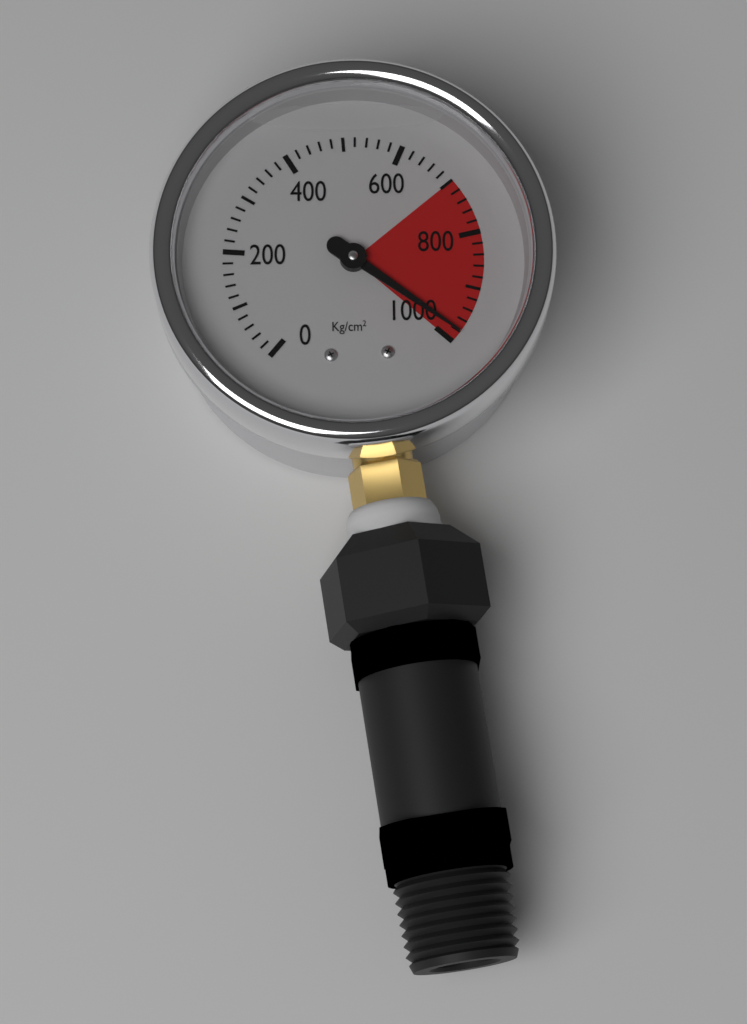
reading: 980 kg/cm²
